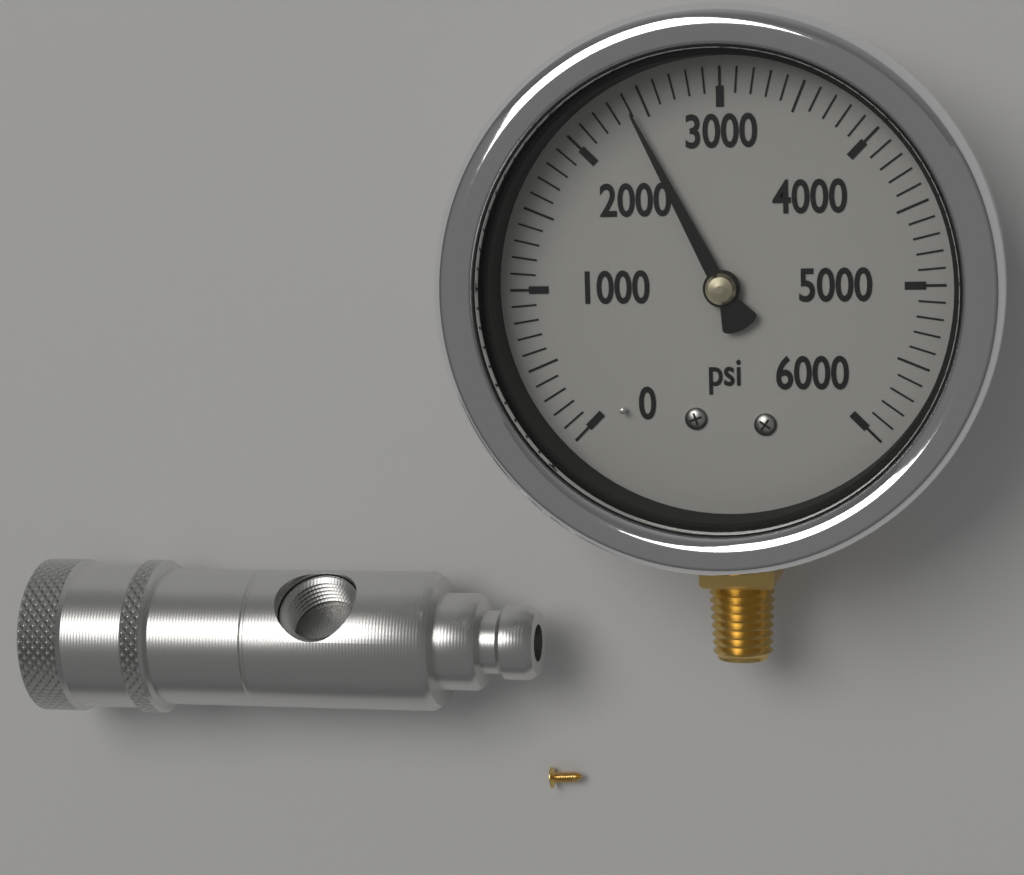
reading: 2400 psi
